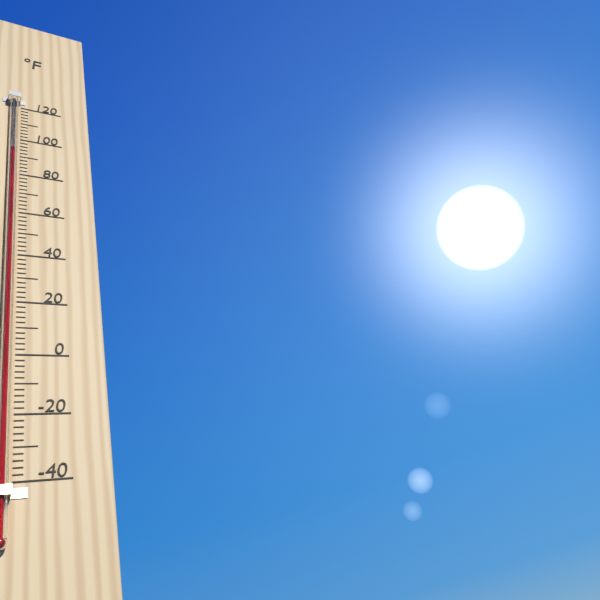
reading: 92 °F
